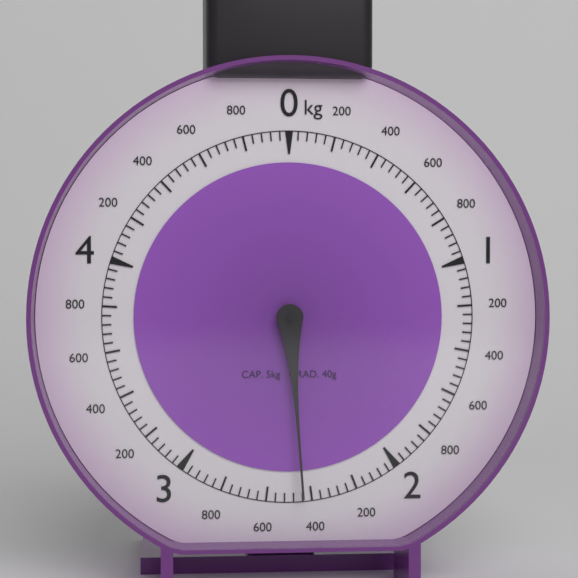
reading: 2.44 kg
